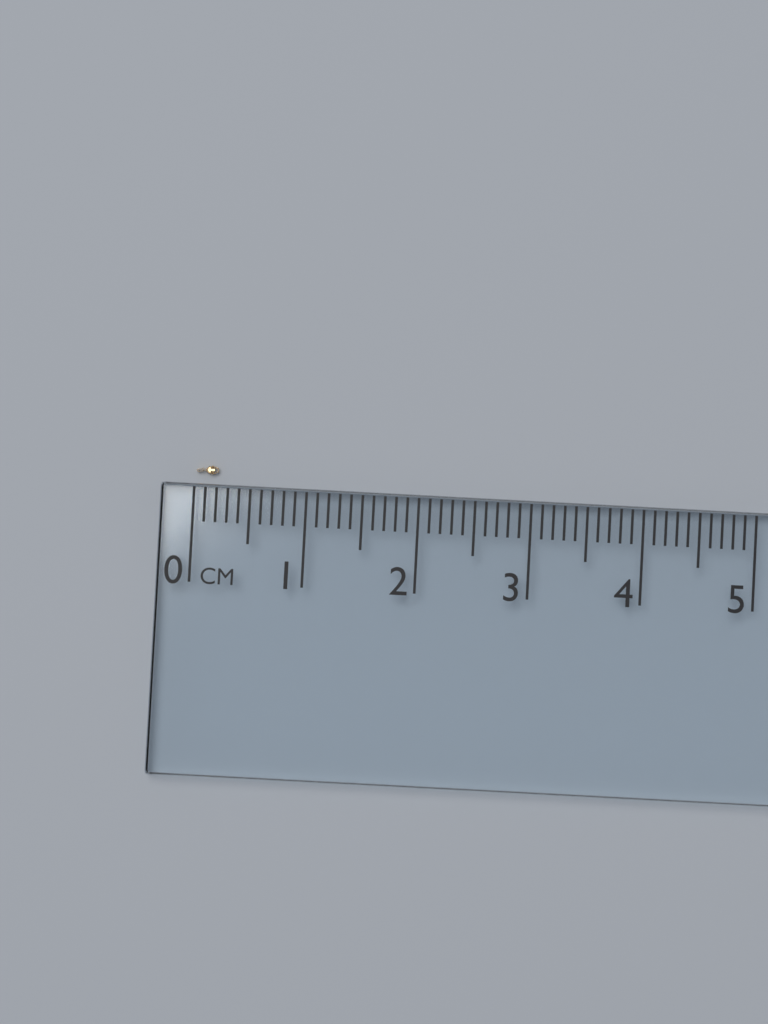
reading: 0.2 cm
